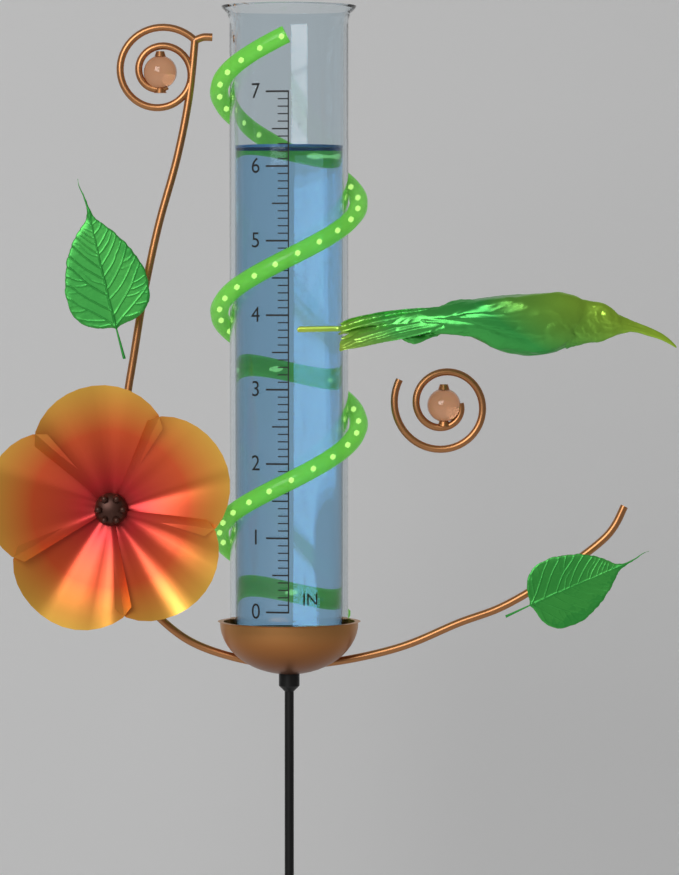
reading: 6.3 in
